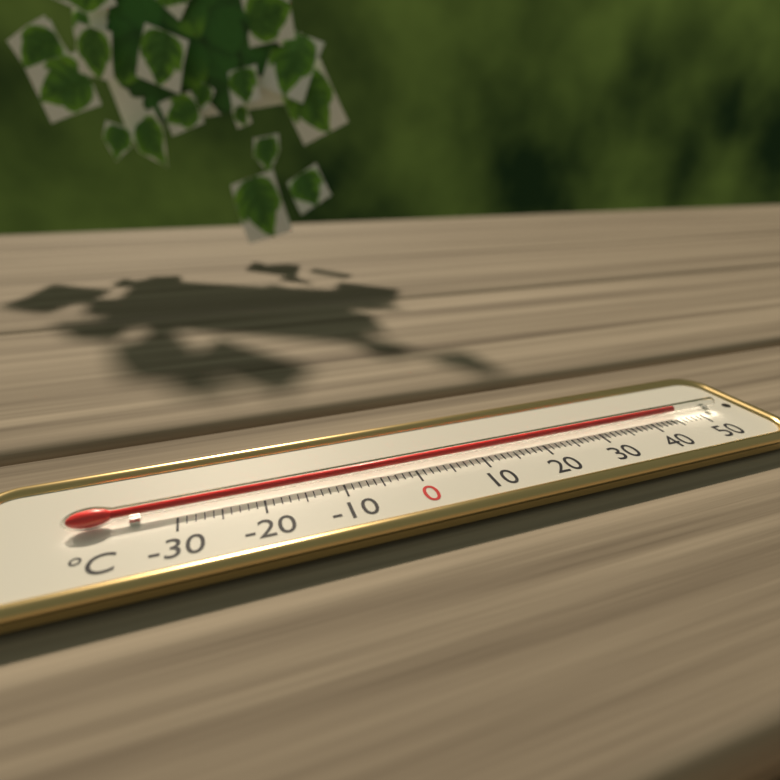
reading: 45 °C
